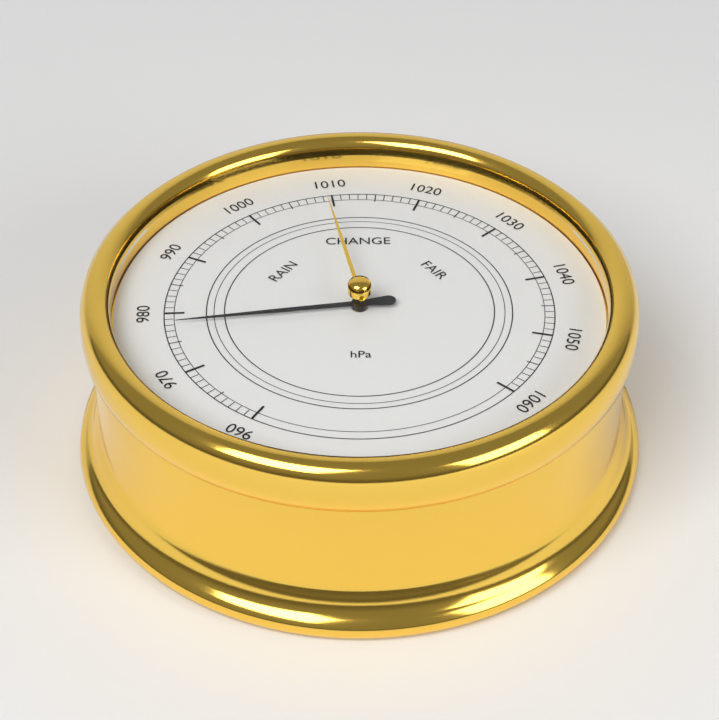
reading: 978 hPa
